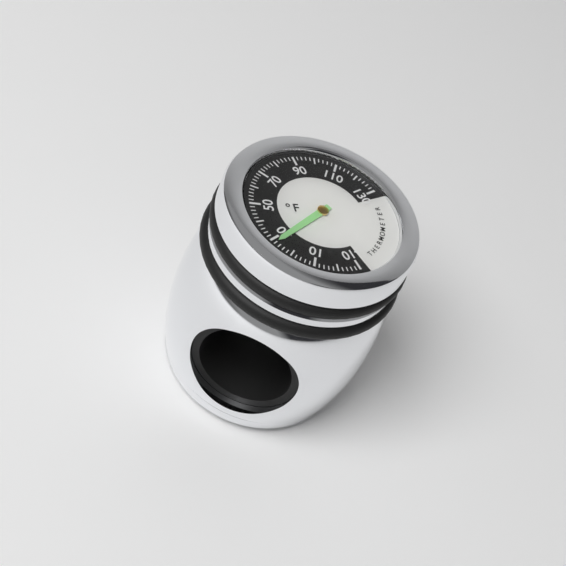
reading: 28 °F
